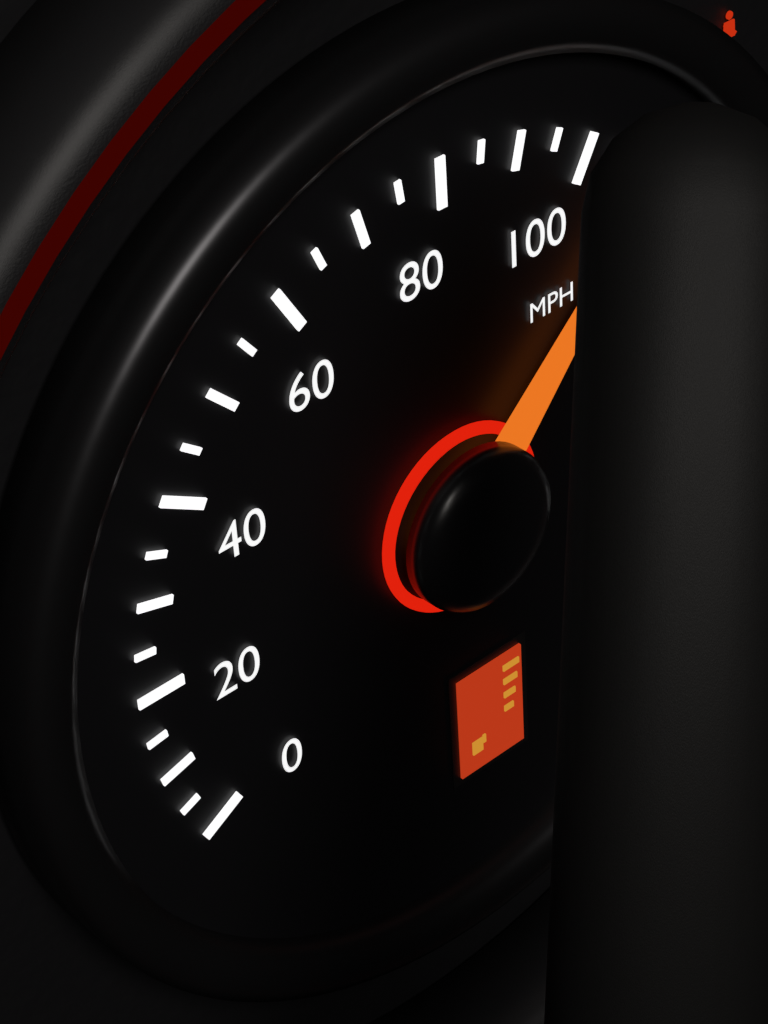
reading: 110 mph
